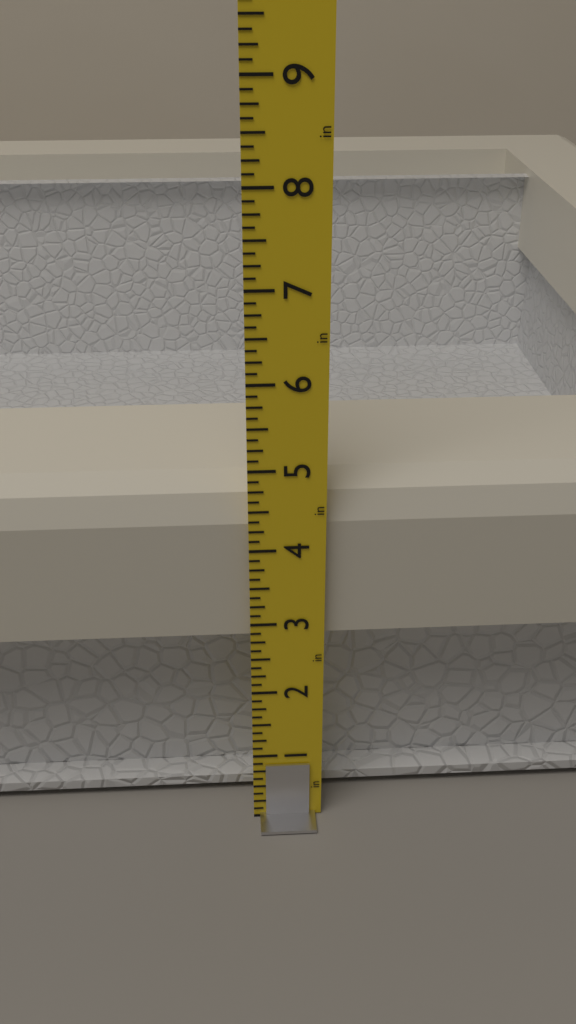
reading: 4.750 in
